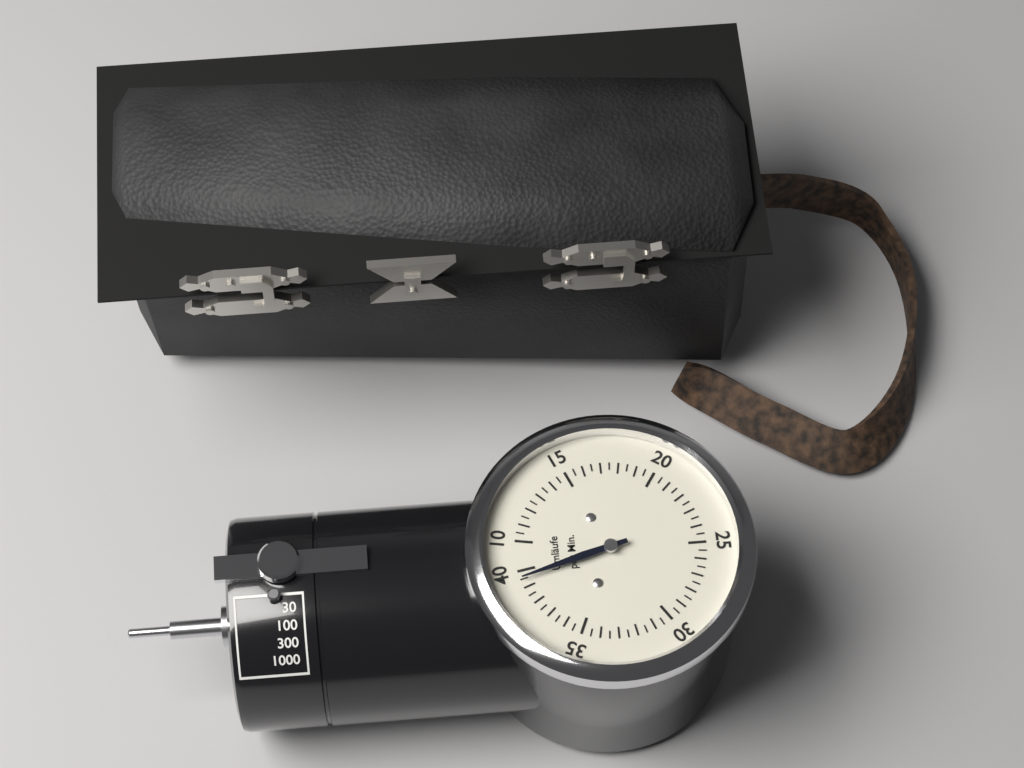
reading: 39.5 Umläufe per Min.
